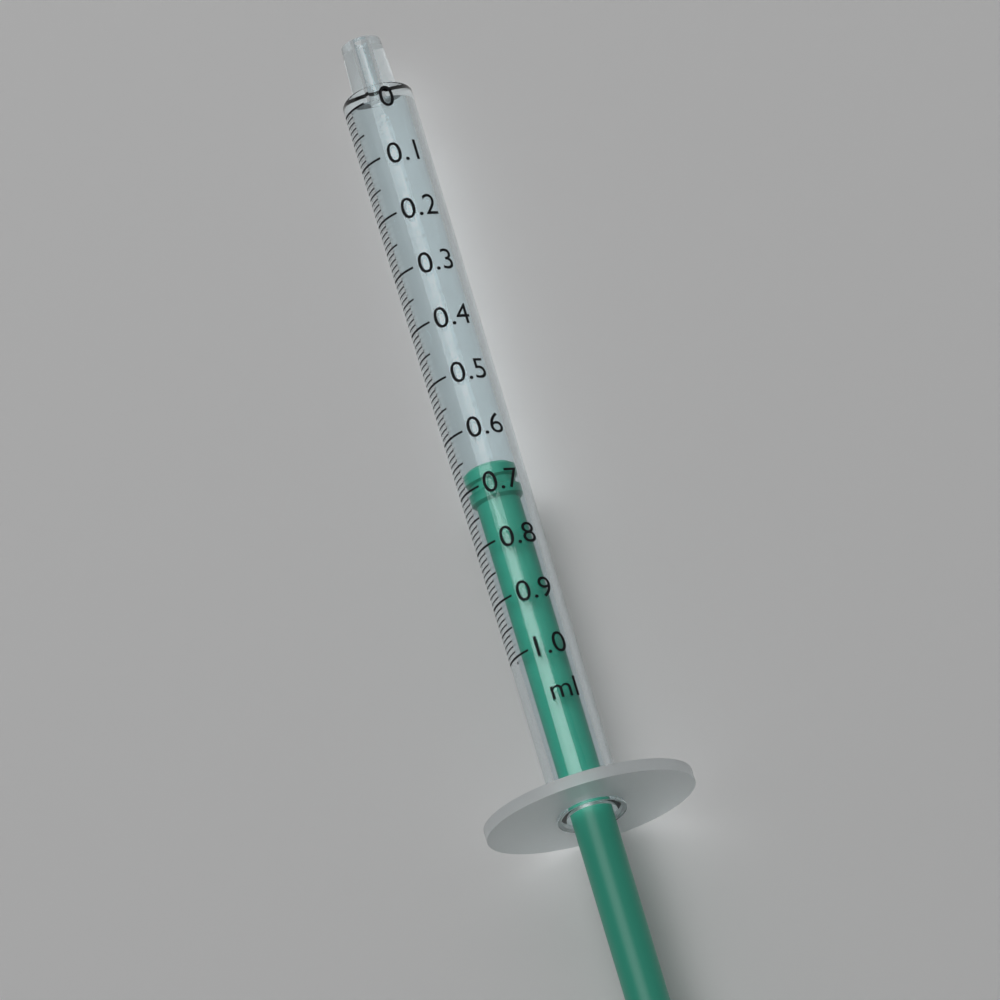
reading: 0.66 ml
